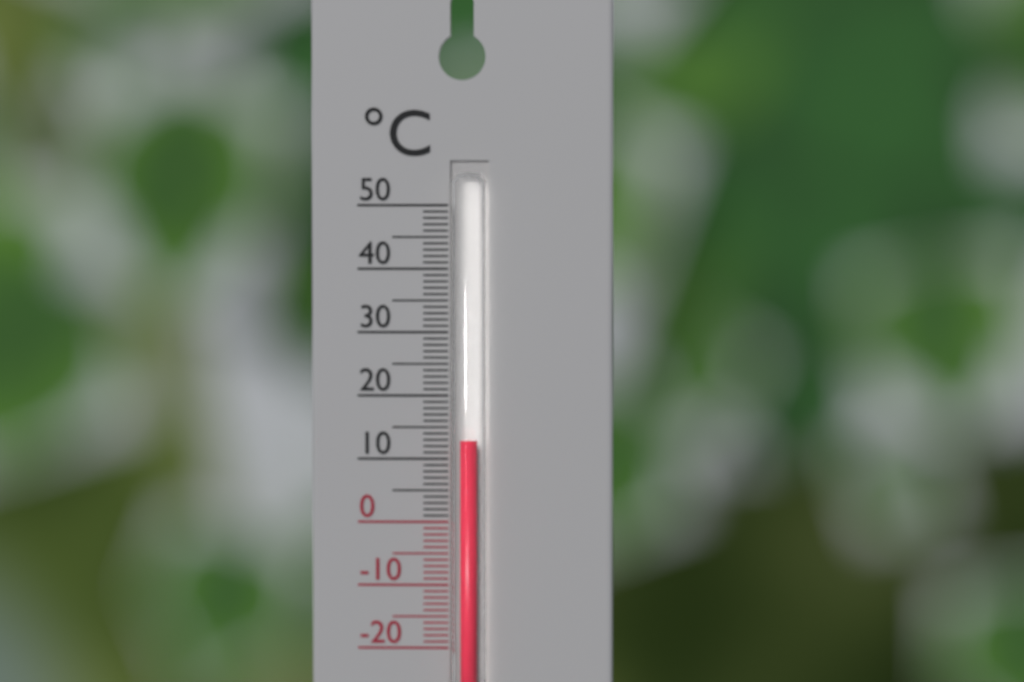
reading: 13 °C
